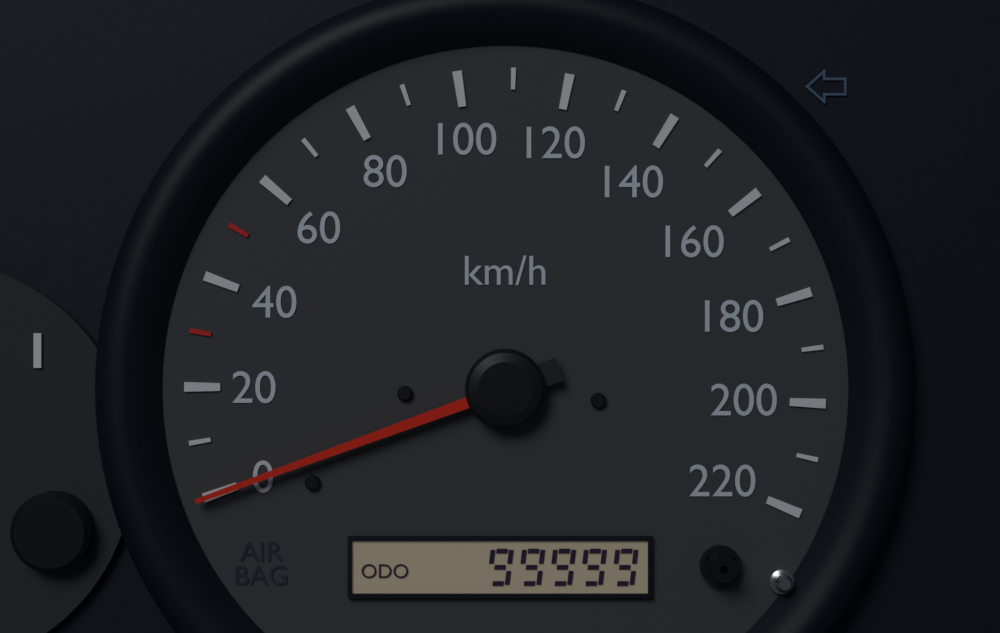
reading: 0 km/h
